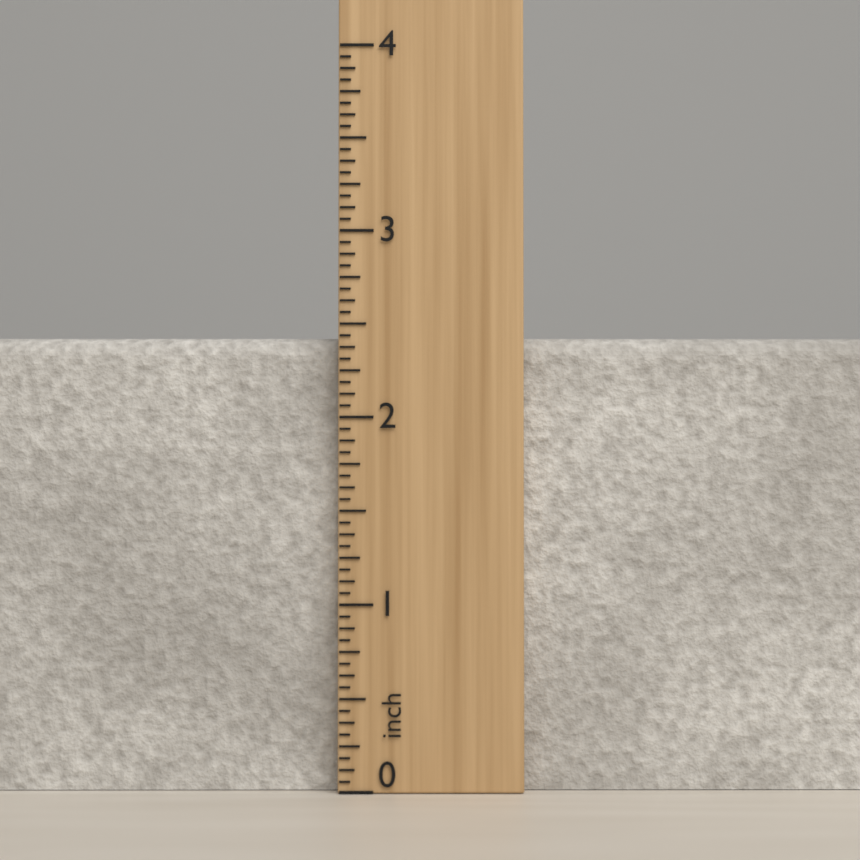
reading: 2.4375 inch
